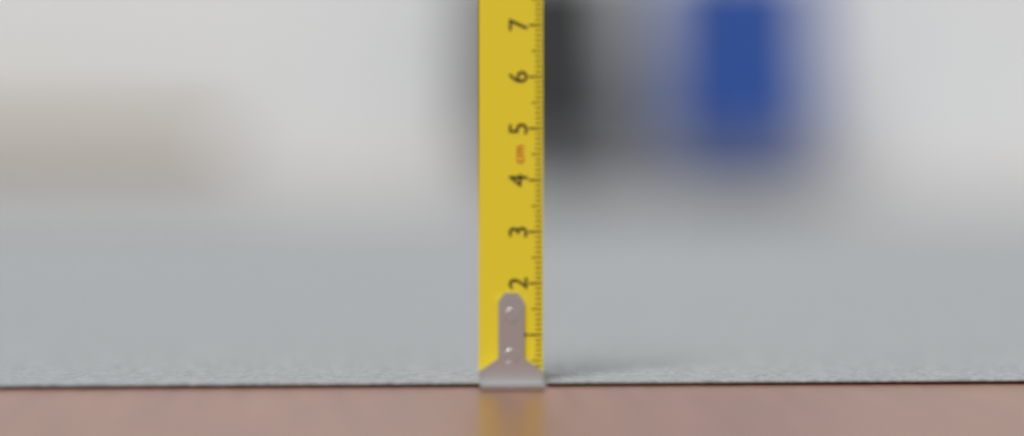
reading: 0.1 cm
